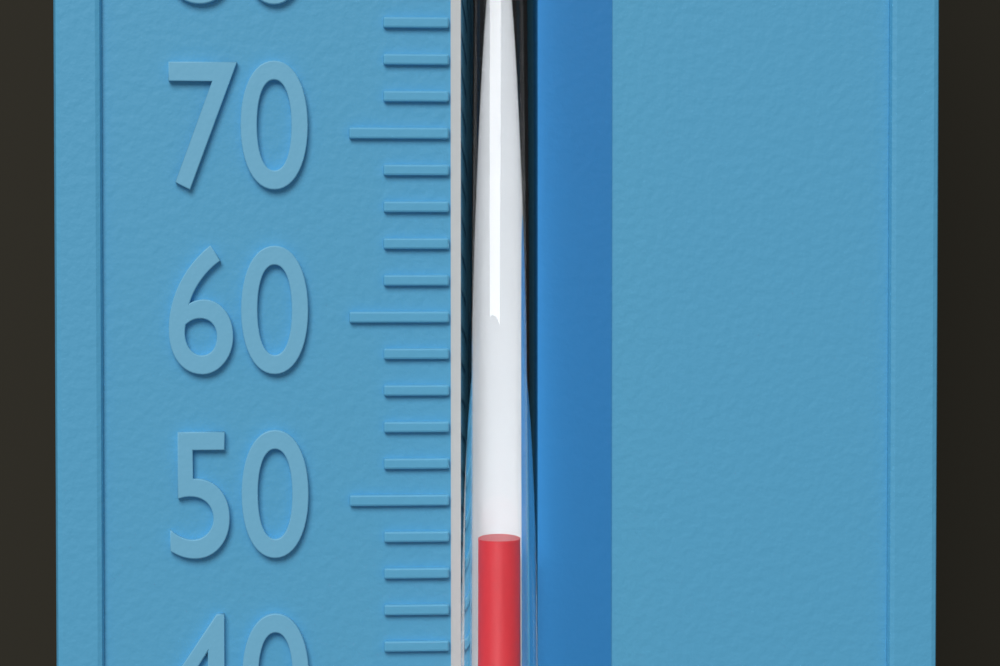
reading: 48 °F
